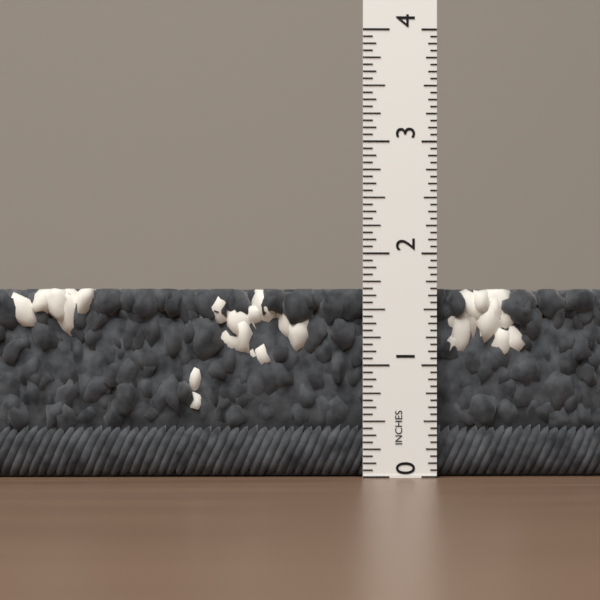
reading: 1.6875 in
